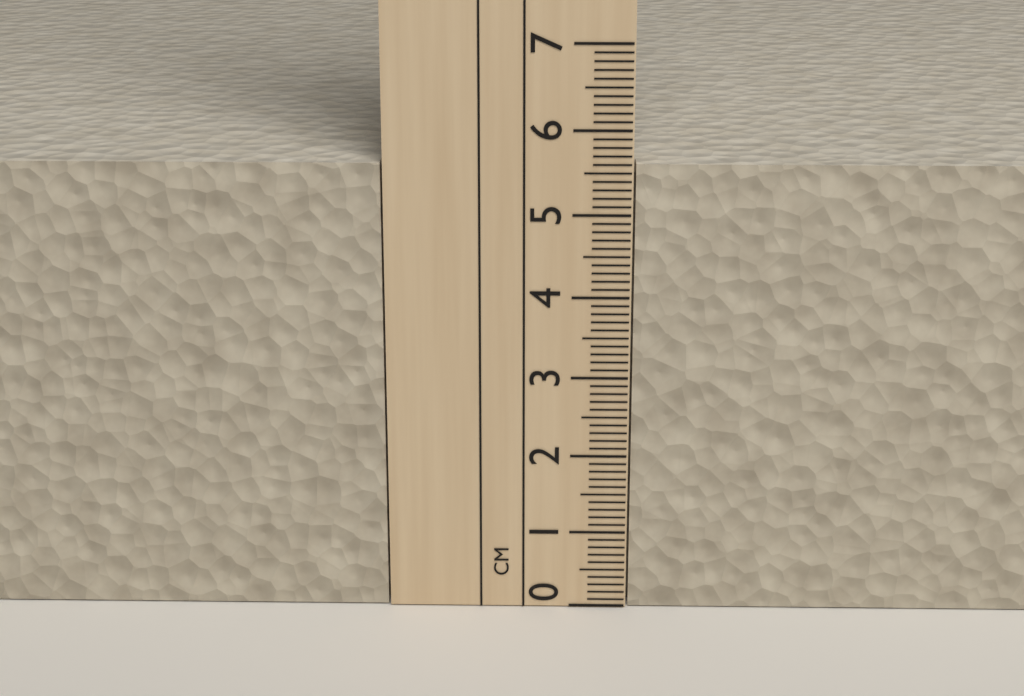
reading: 5.6 cm
